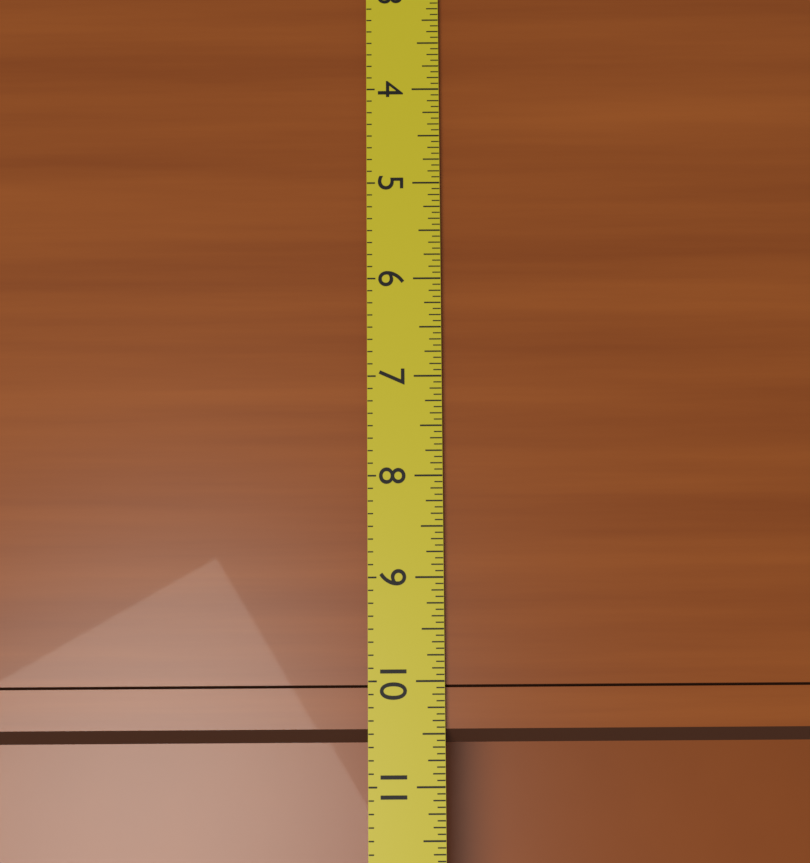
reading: 10.6250 (no unit)
